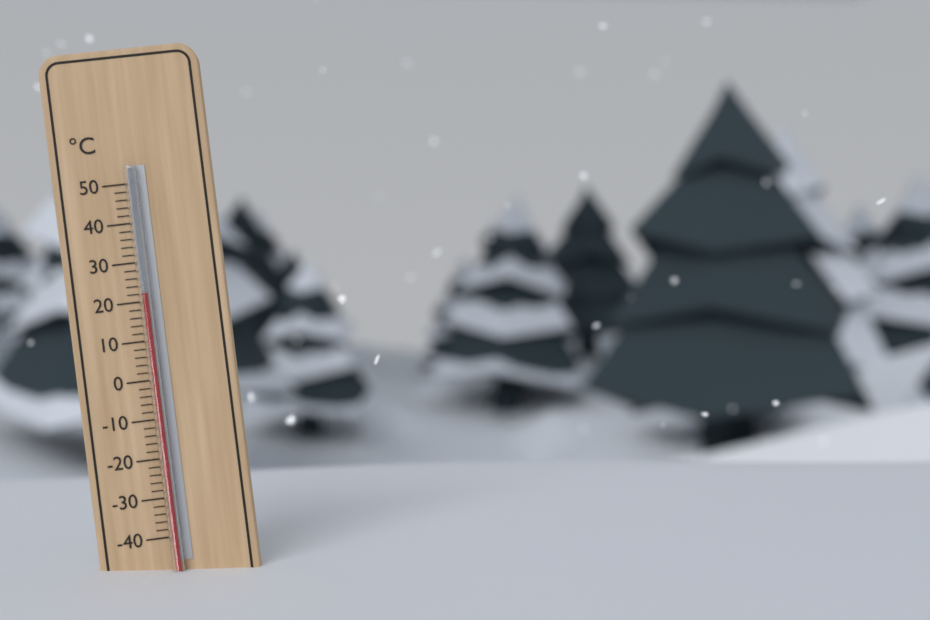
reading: 22 °C
